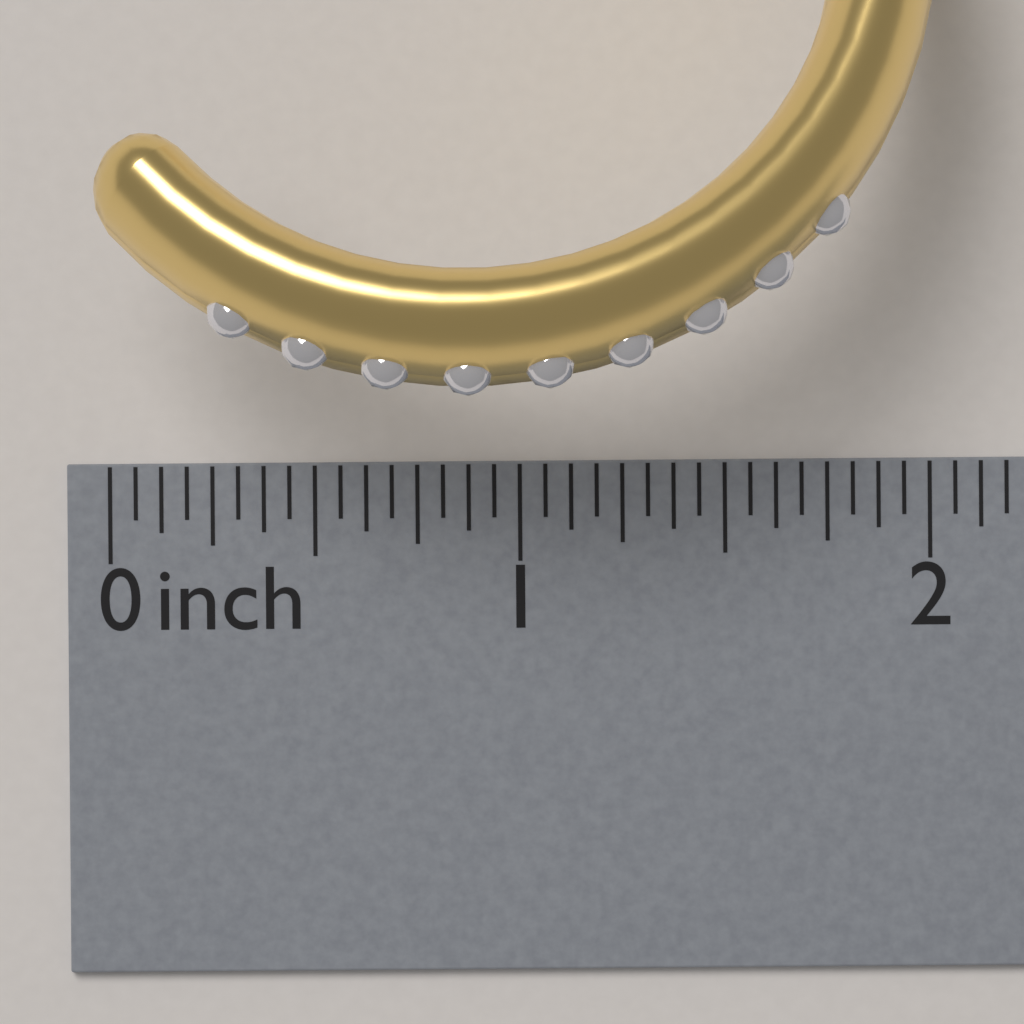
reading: 2.0000 inch
